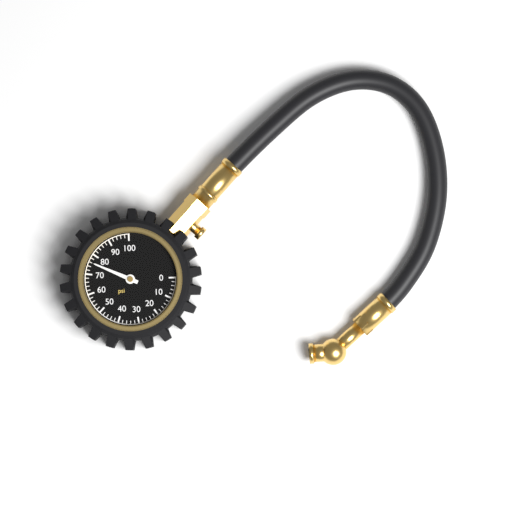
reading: 76 psi
